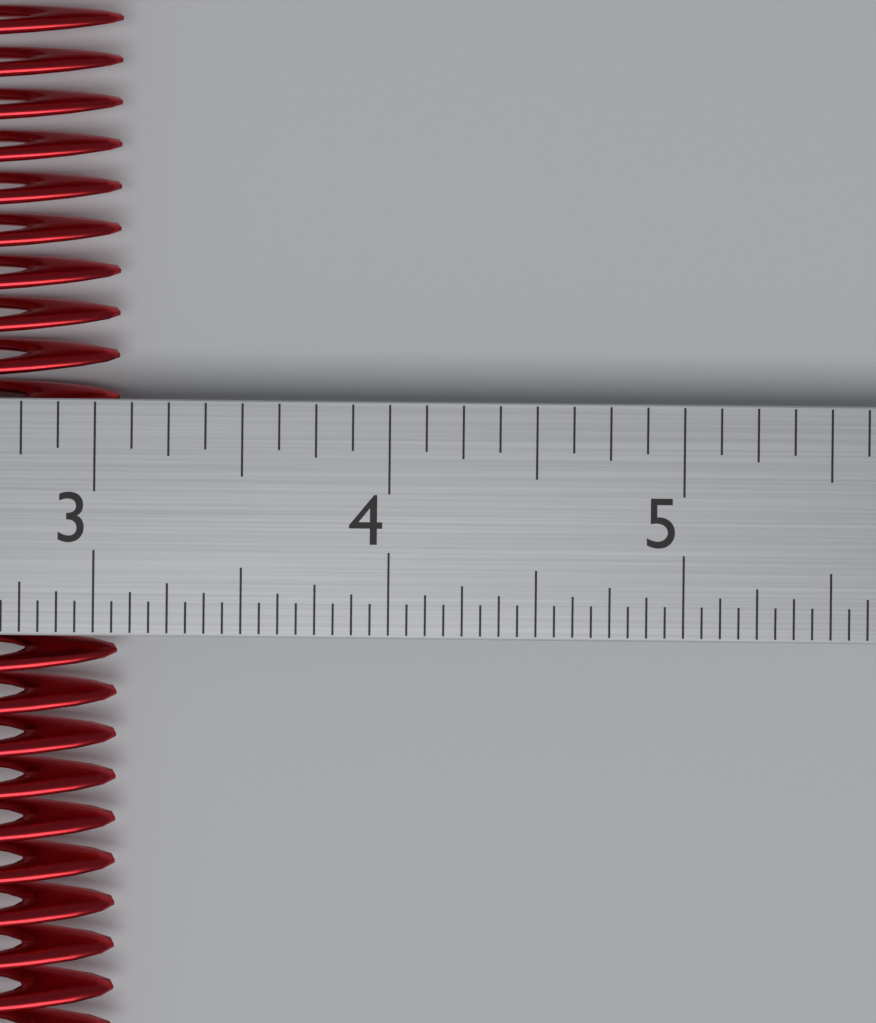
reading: 3.0625 in
